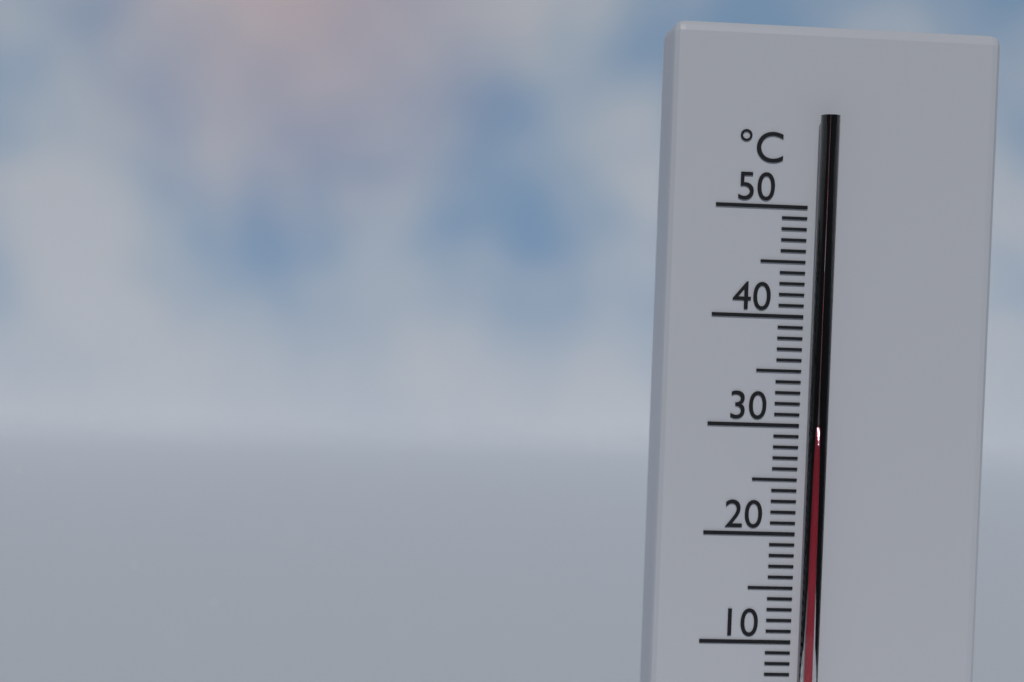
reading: 29 °C
